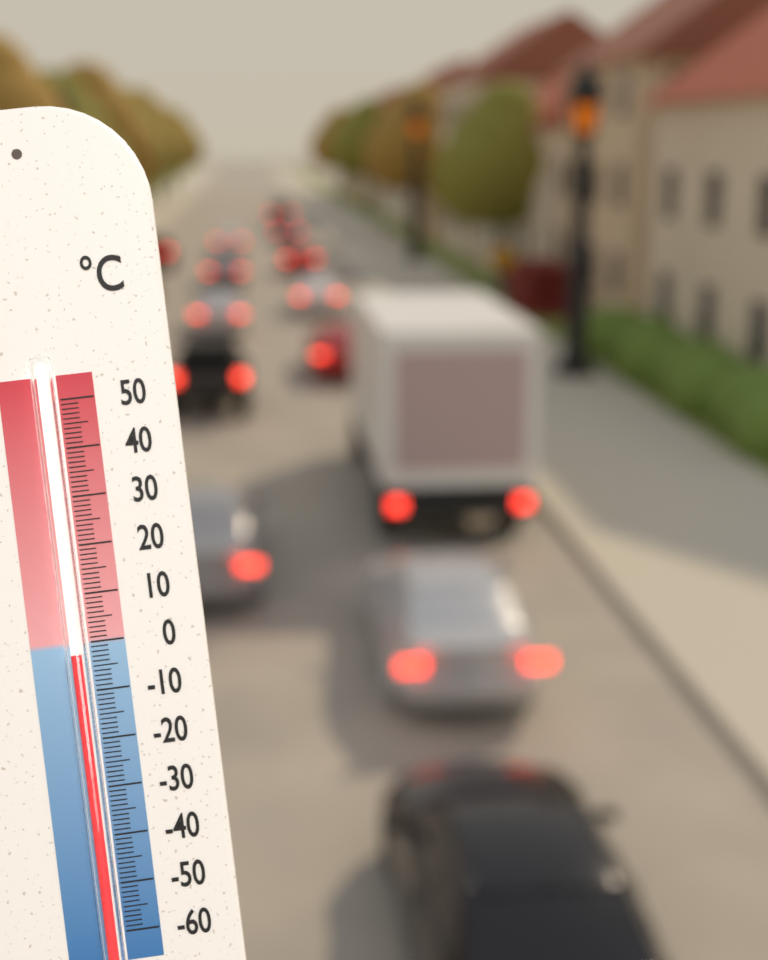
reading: -2 °C
